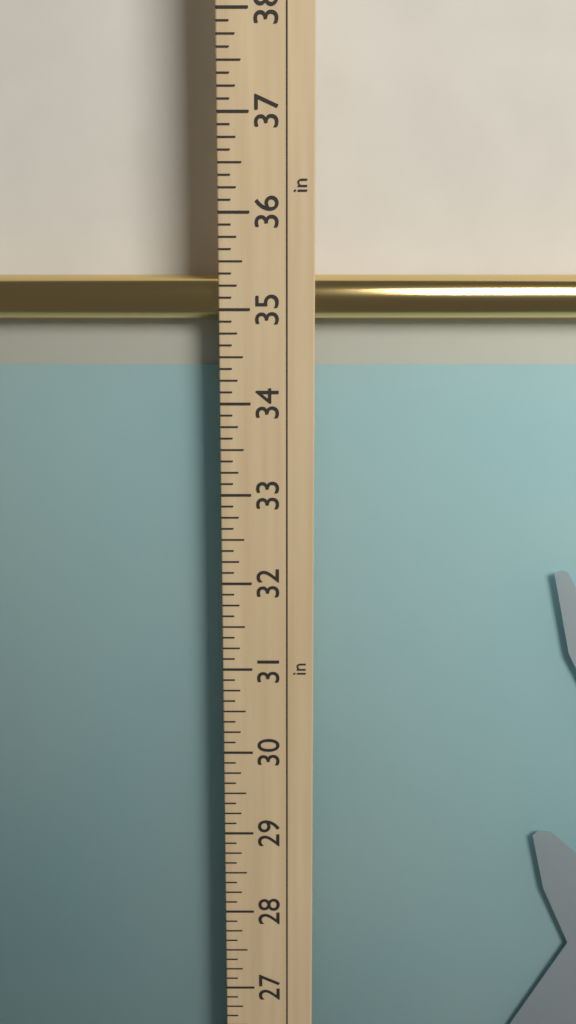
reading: 35.375 in
